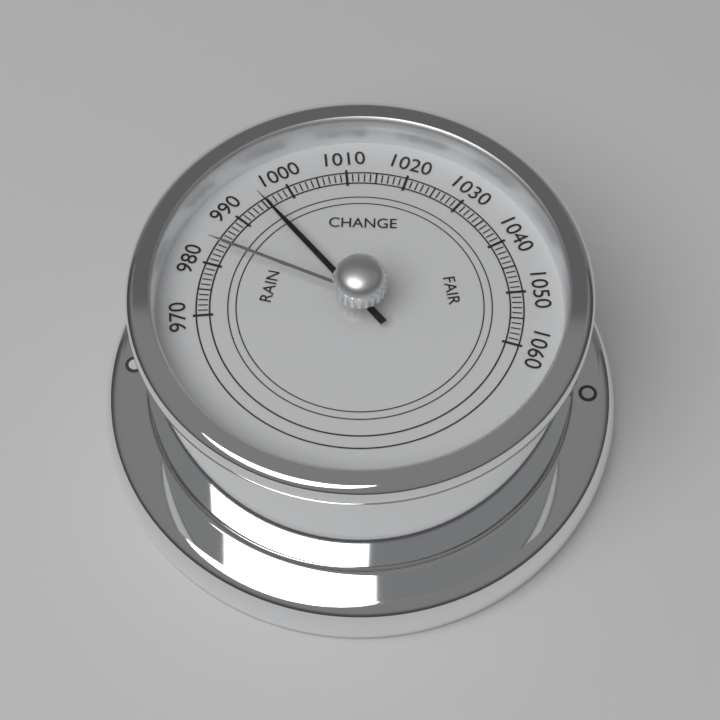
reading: 995 (no unit)
